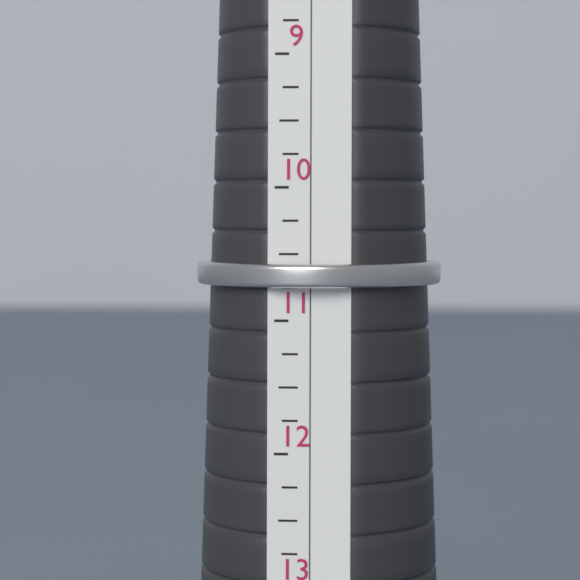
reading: 10.75 (no unit)
